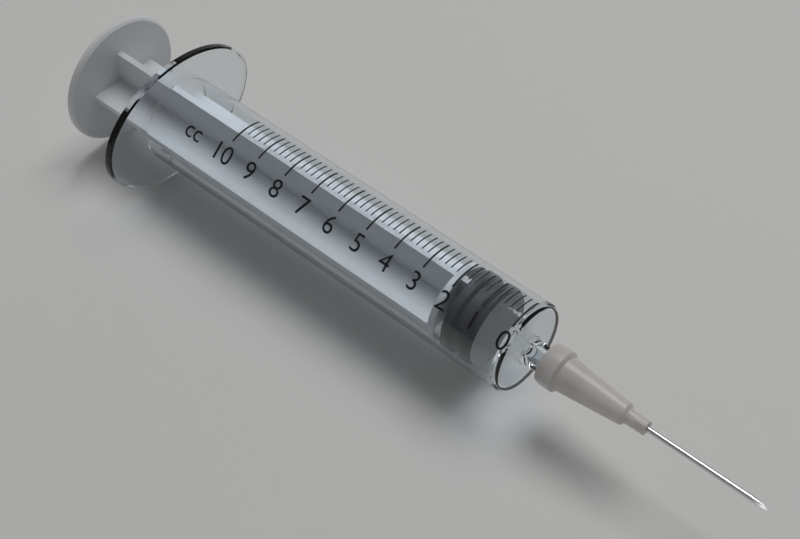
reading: 0.8 cc
